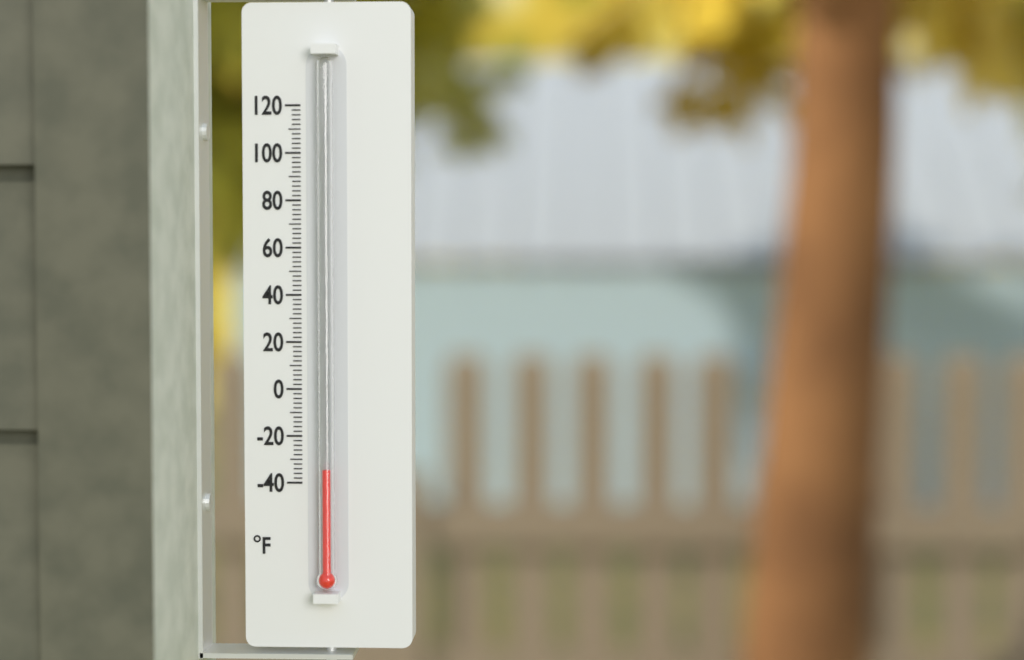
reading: -34 °F
